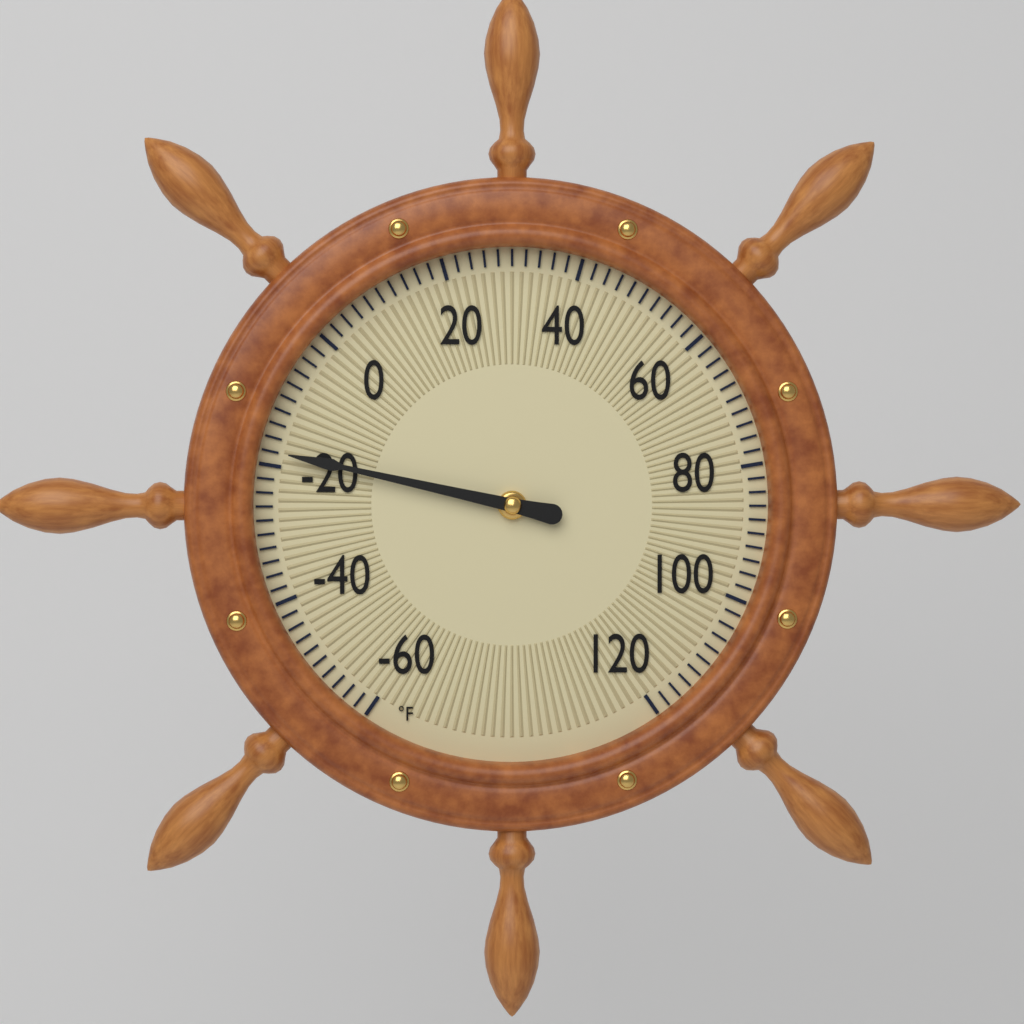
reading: -18 °F
